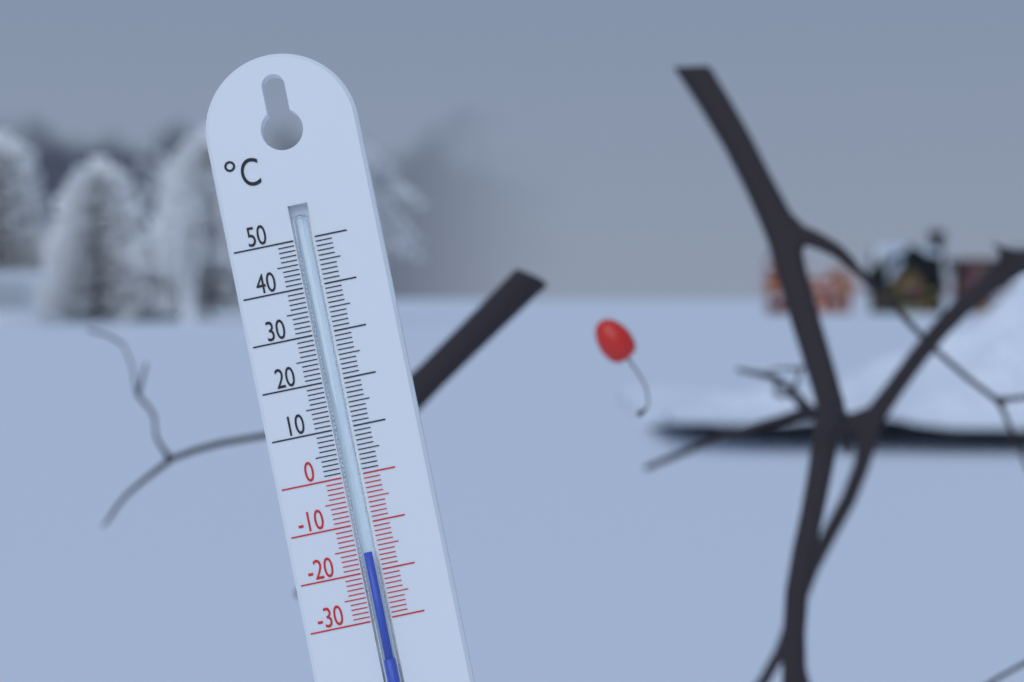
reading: -16 °C
